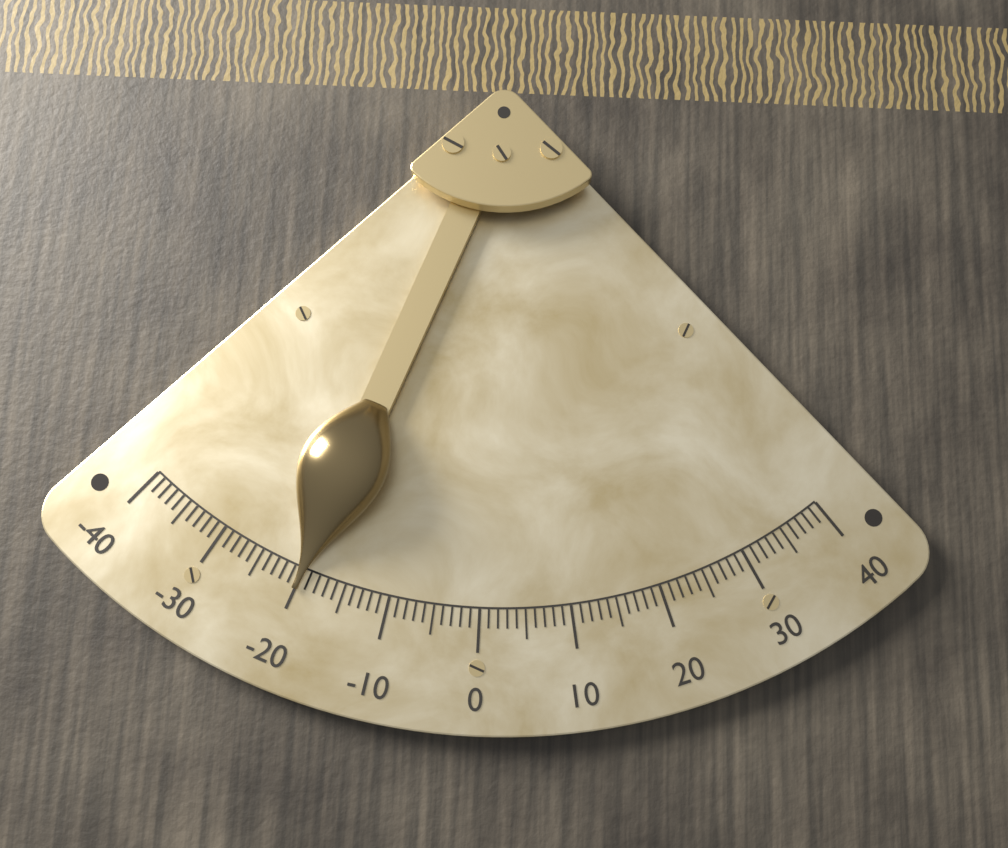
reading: -20 (no unit)
